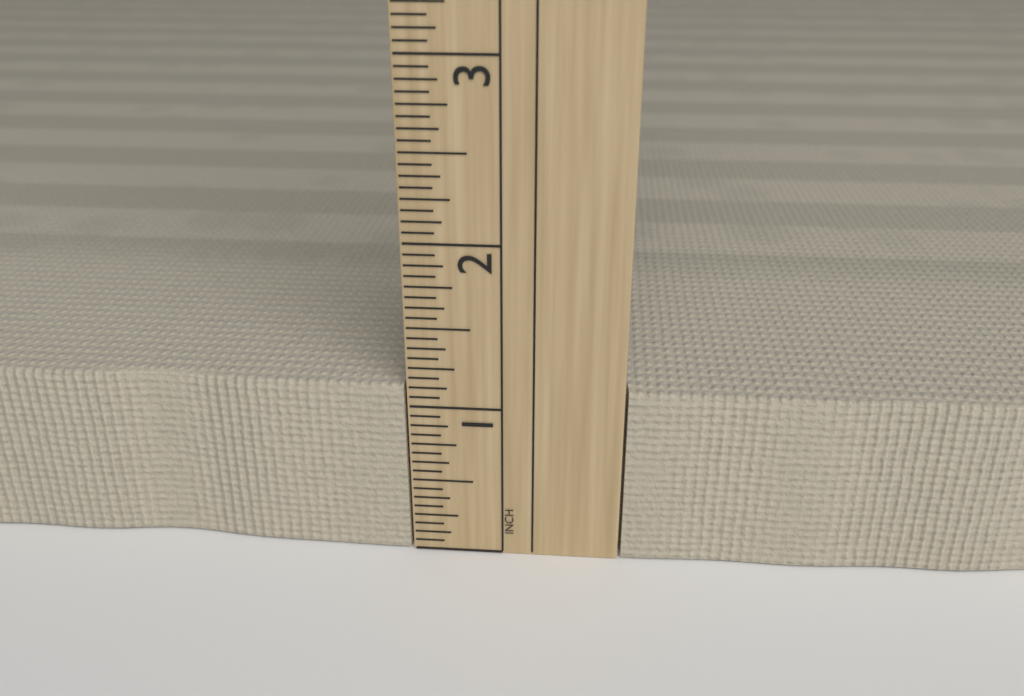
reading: 1.1250 in
